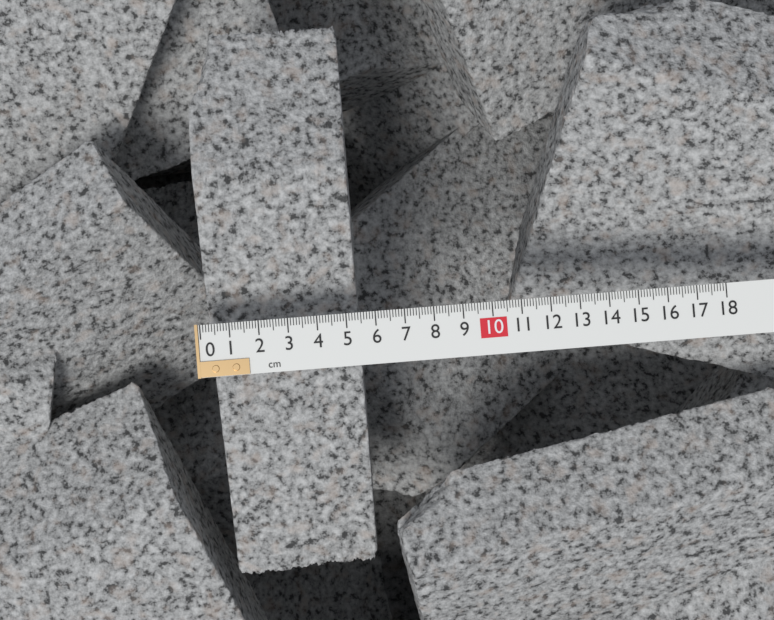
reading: 5.4 cm
